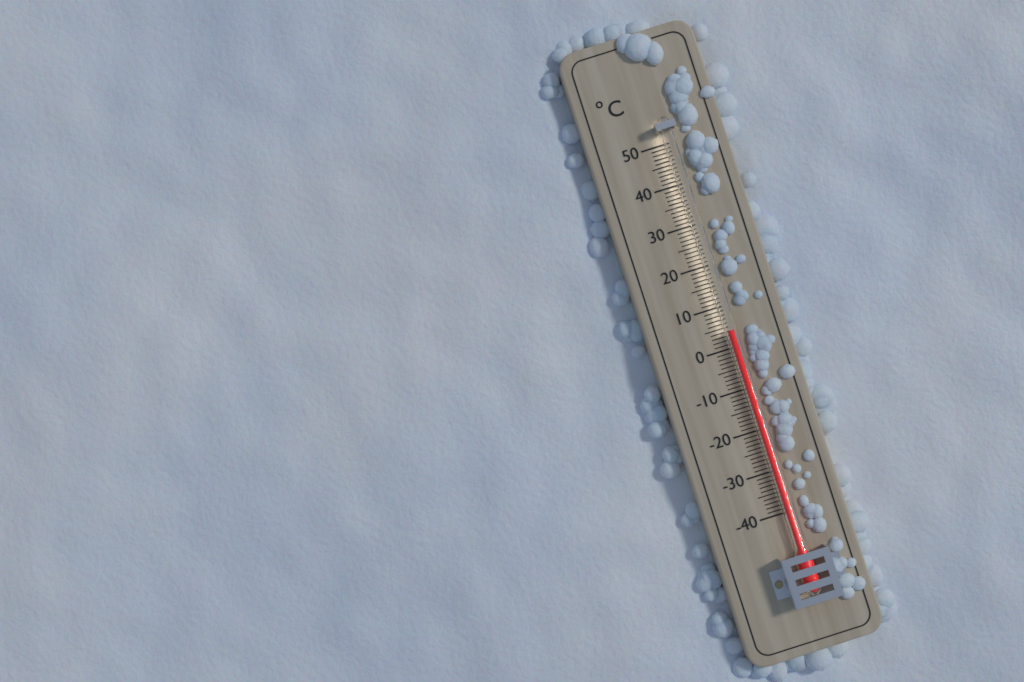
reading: 4 °C
